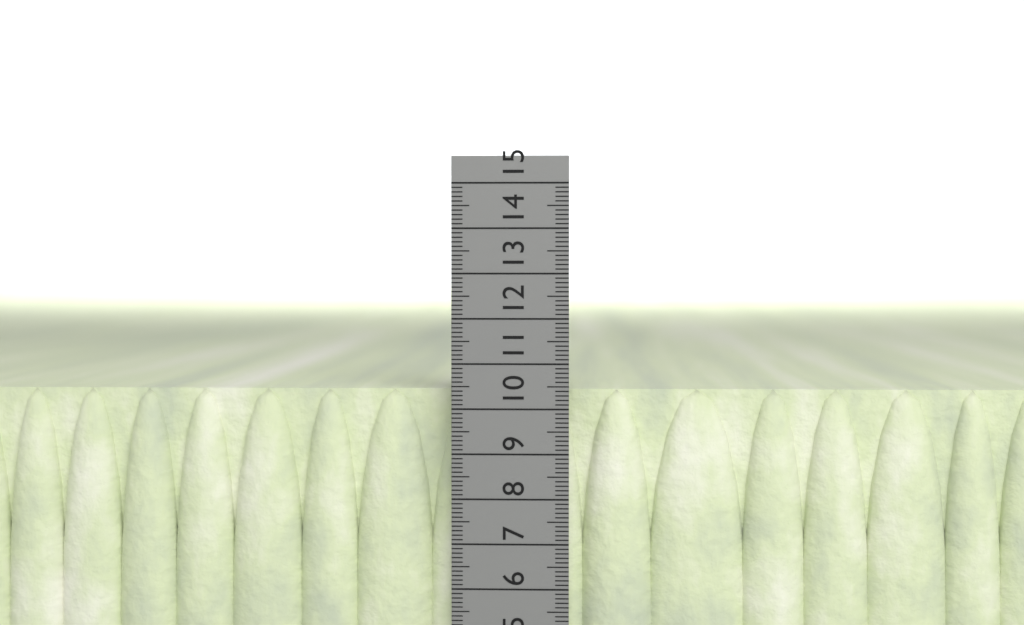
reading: 10.4 cm
